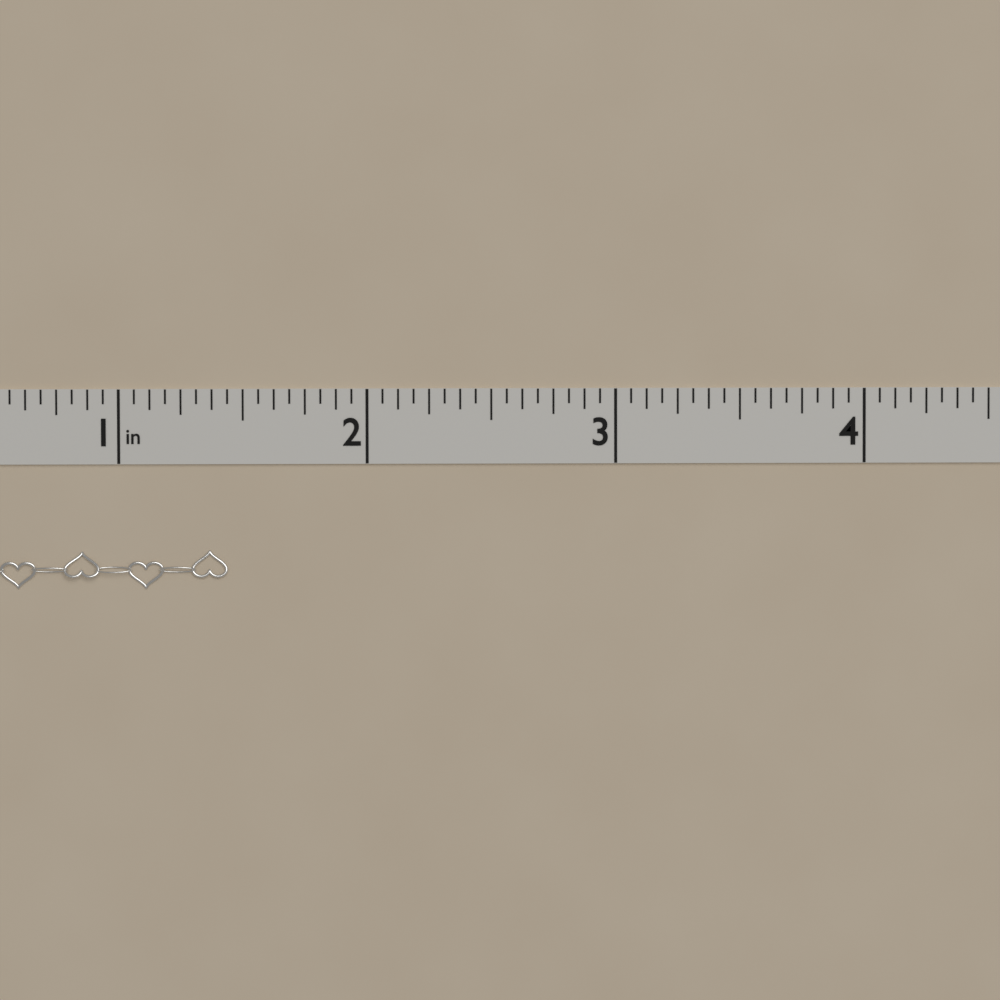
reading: 1.4375 in
